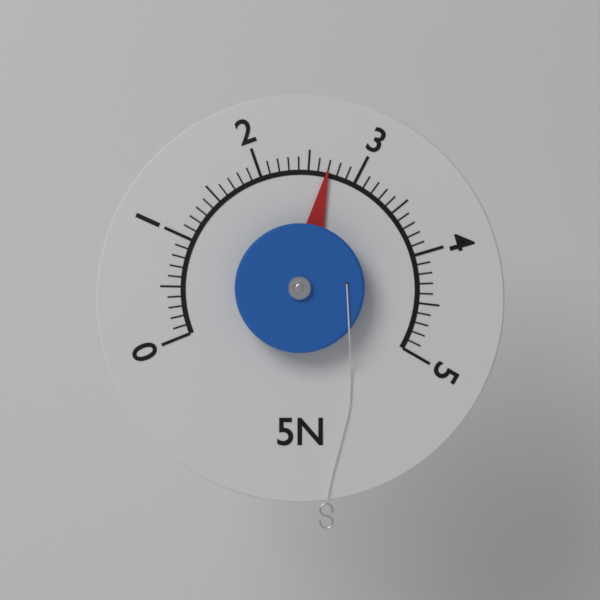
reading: 2.7 N
